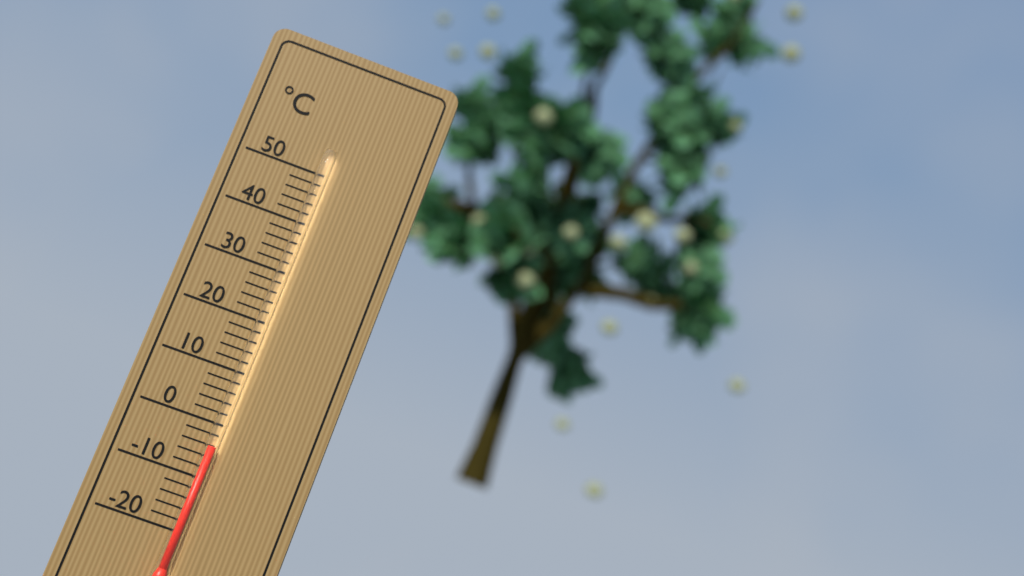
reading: -4 °C
